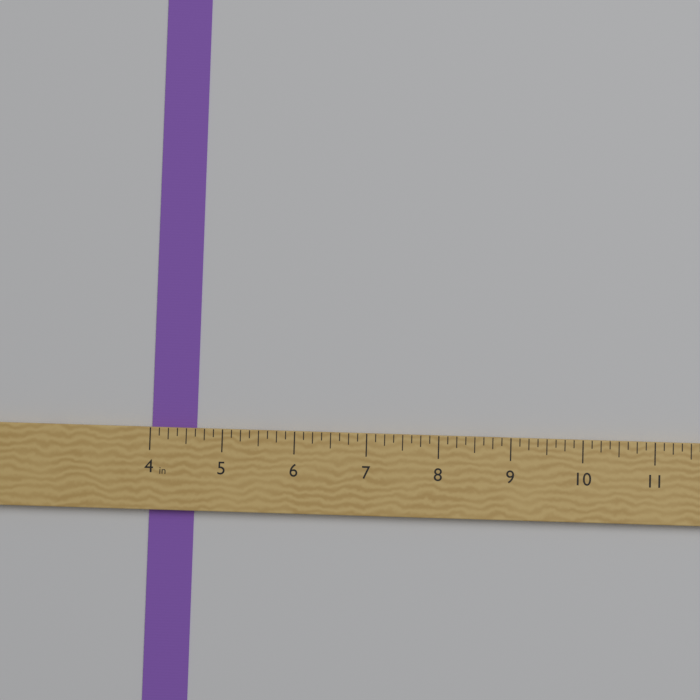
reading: 4.625 in
